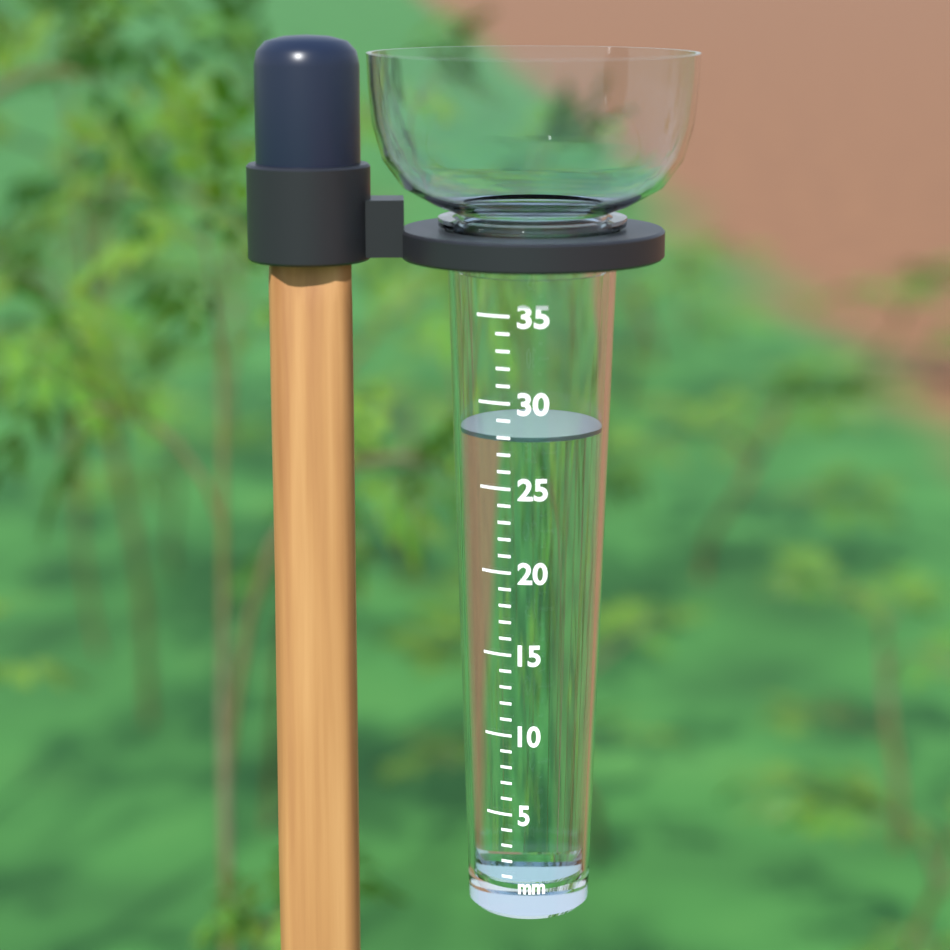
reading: 28 mm
